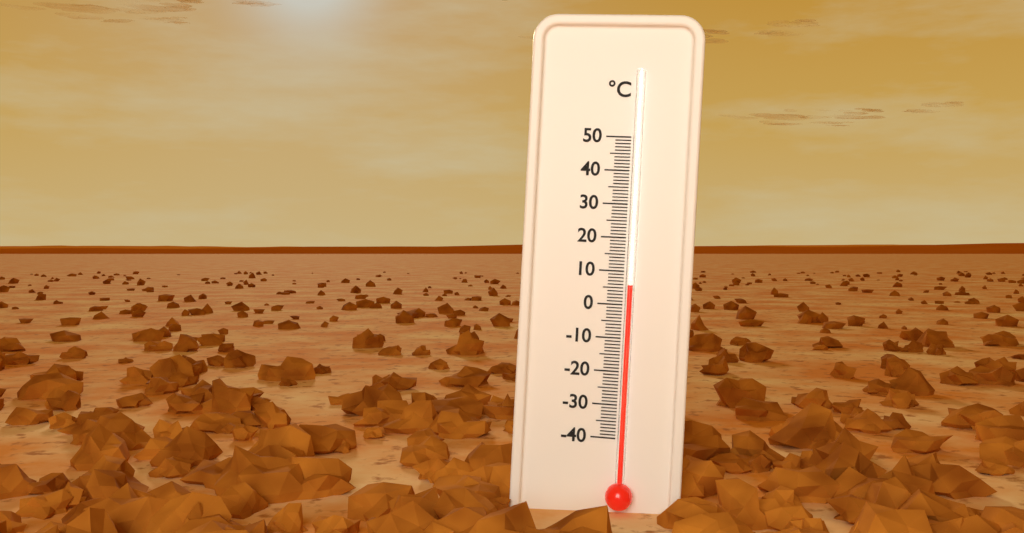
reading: 6 °C
